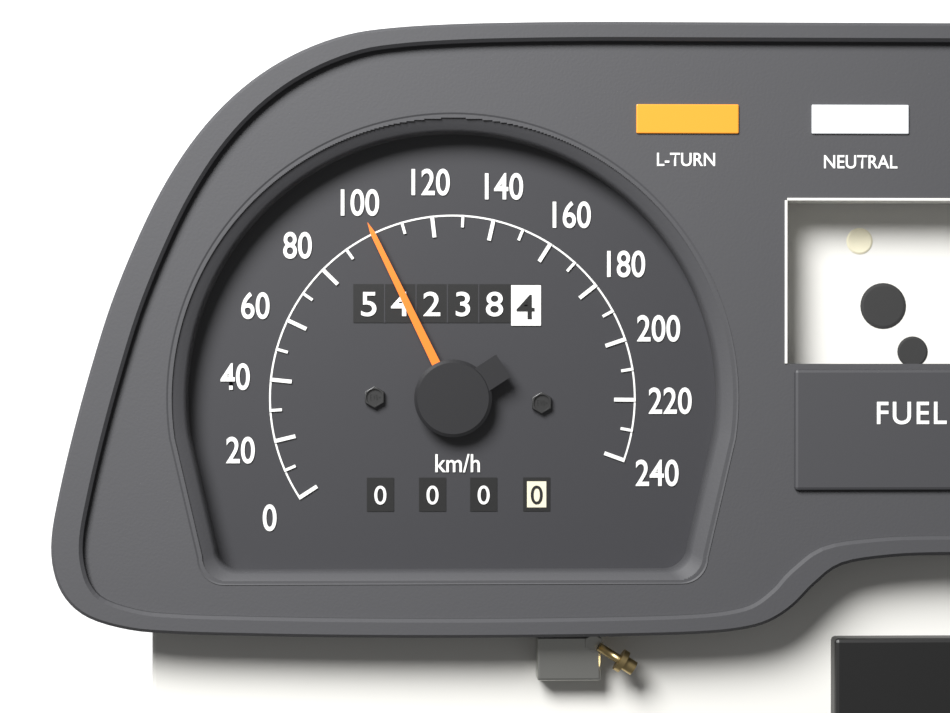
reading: 100 km/h
